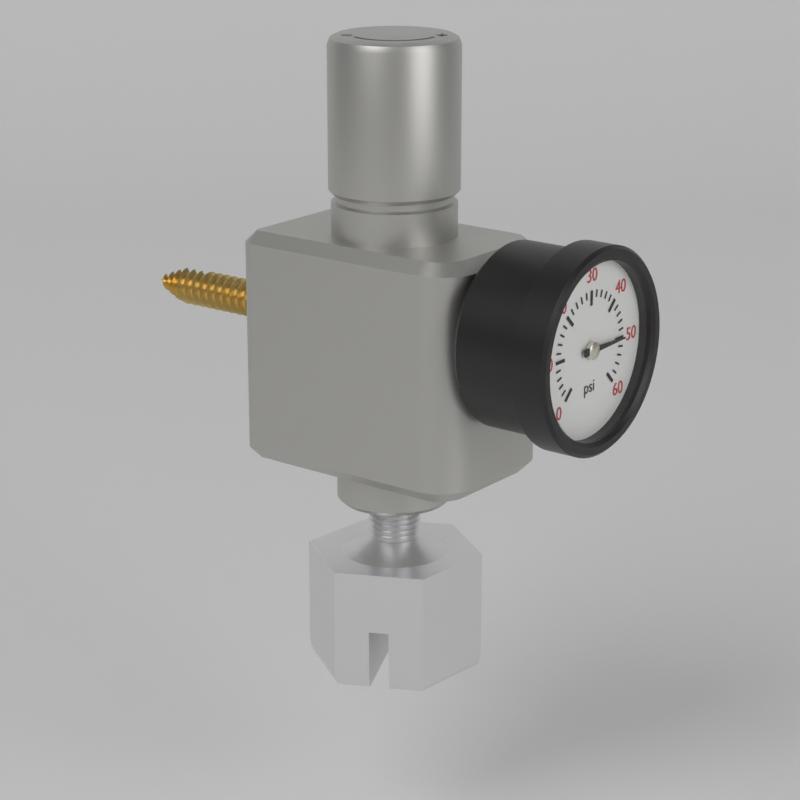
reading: 50 psi
